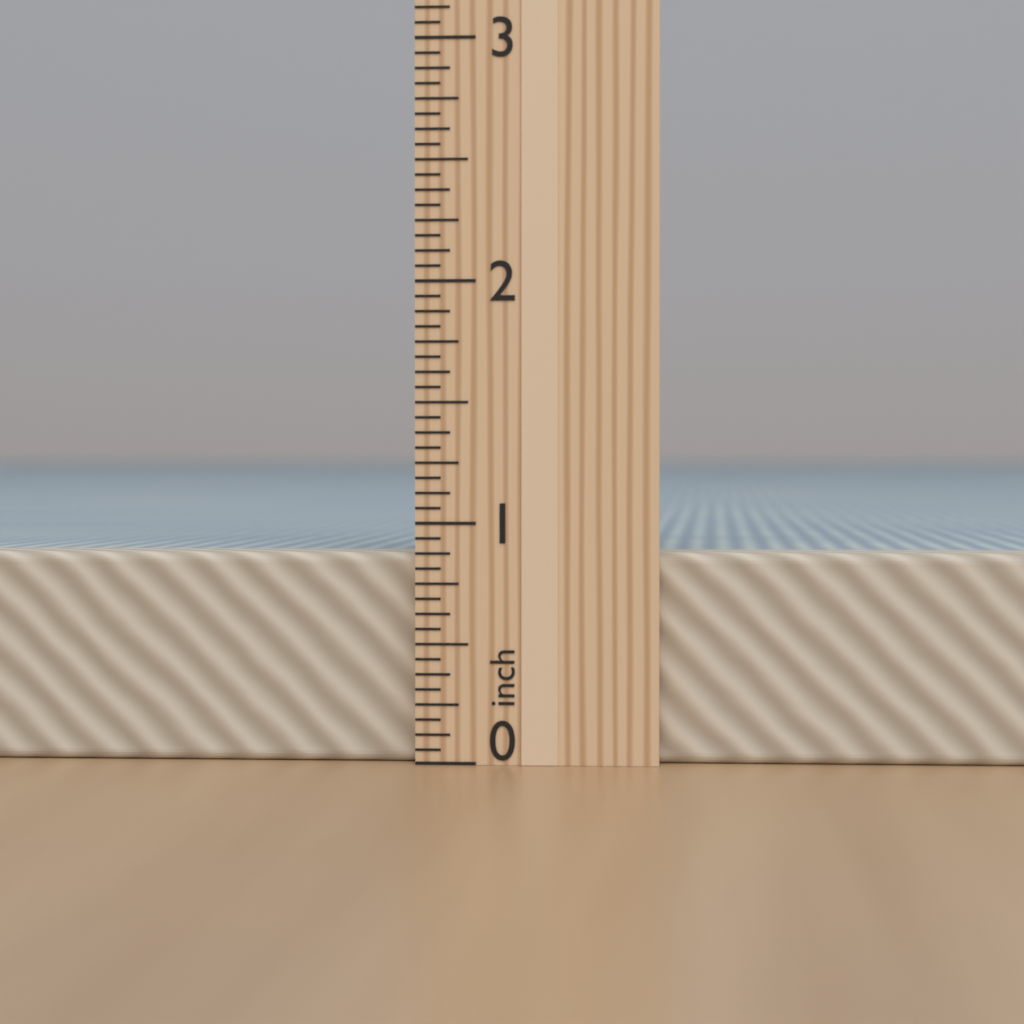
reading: 0.8750 in
